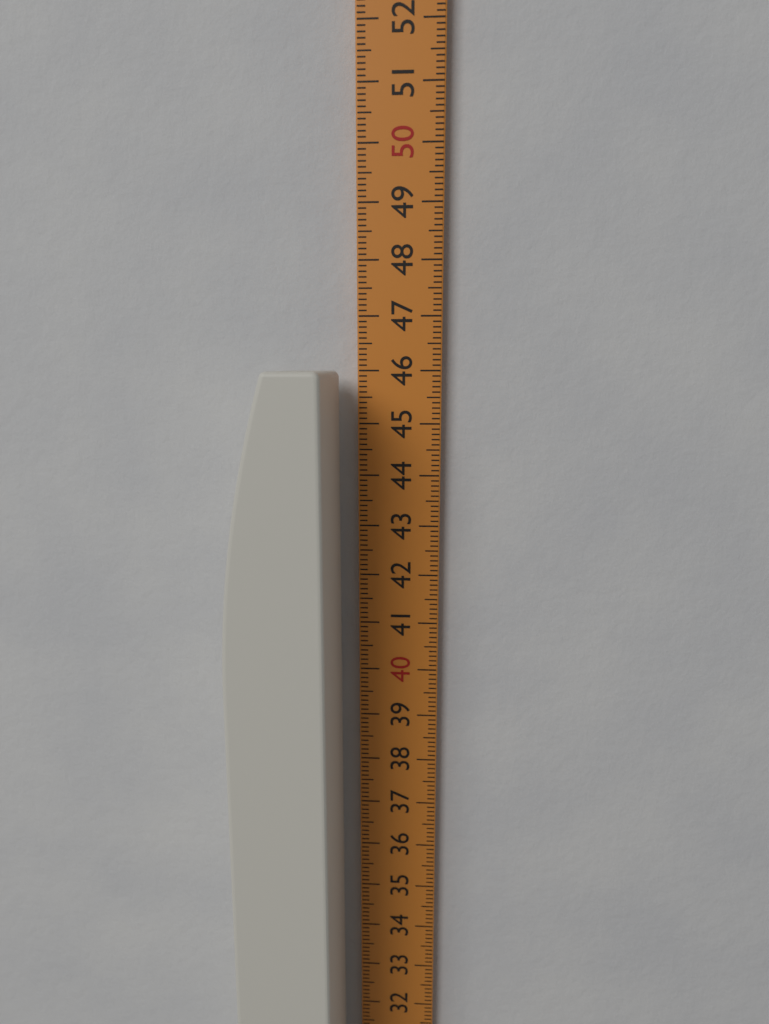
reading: 46.0 cm
